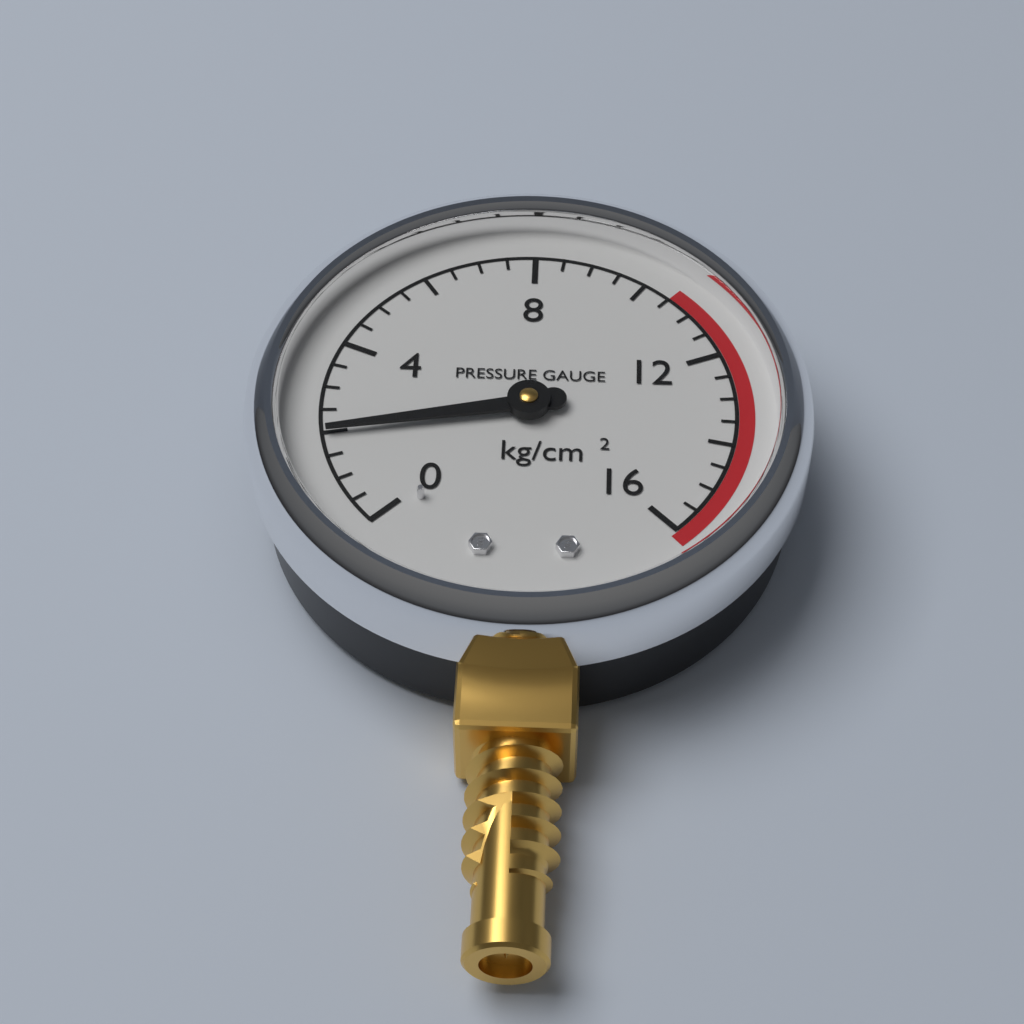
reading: 2.0 kg/cm²
